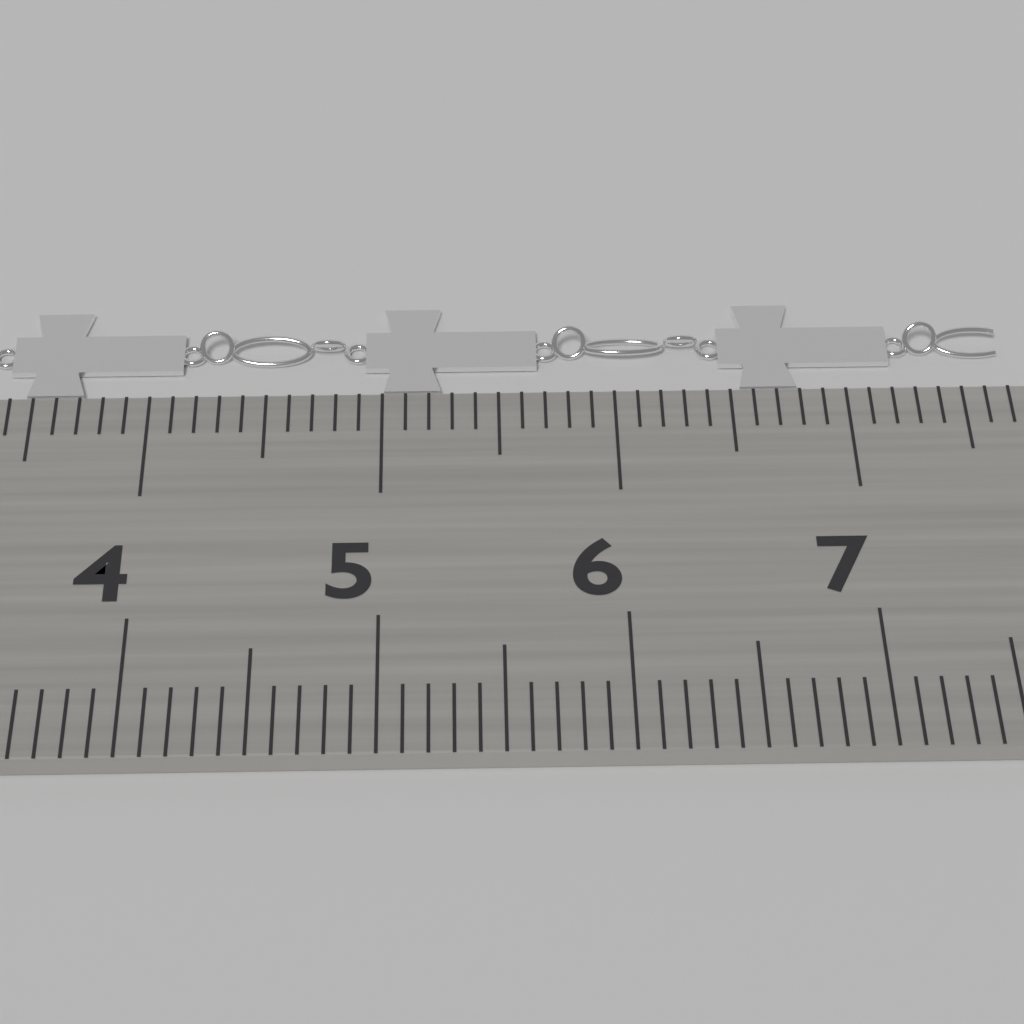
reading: 7.7 cm
